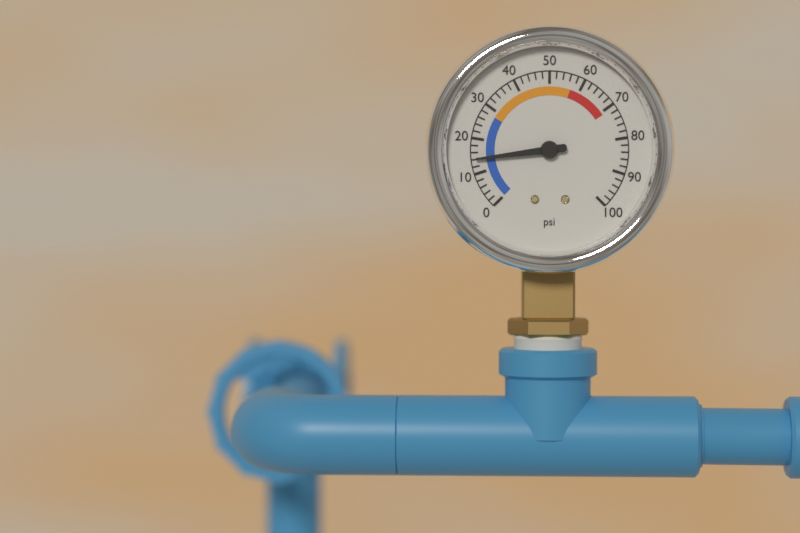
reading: 14 psi
